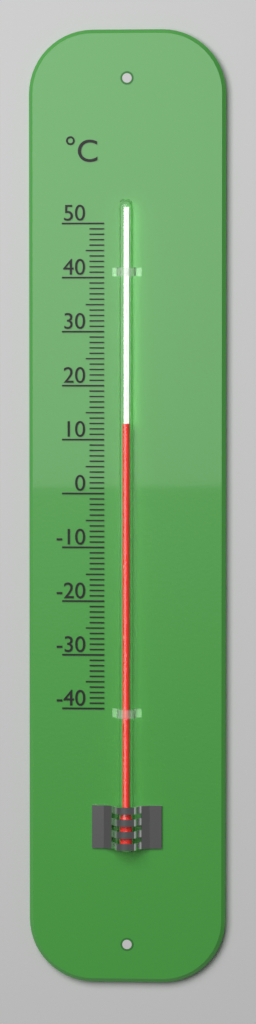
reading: 13 °C
